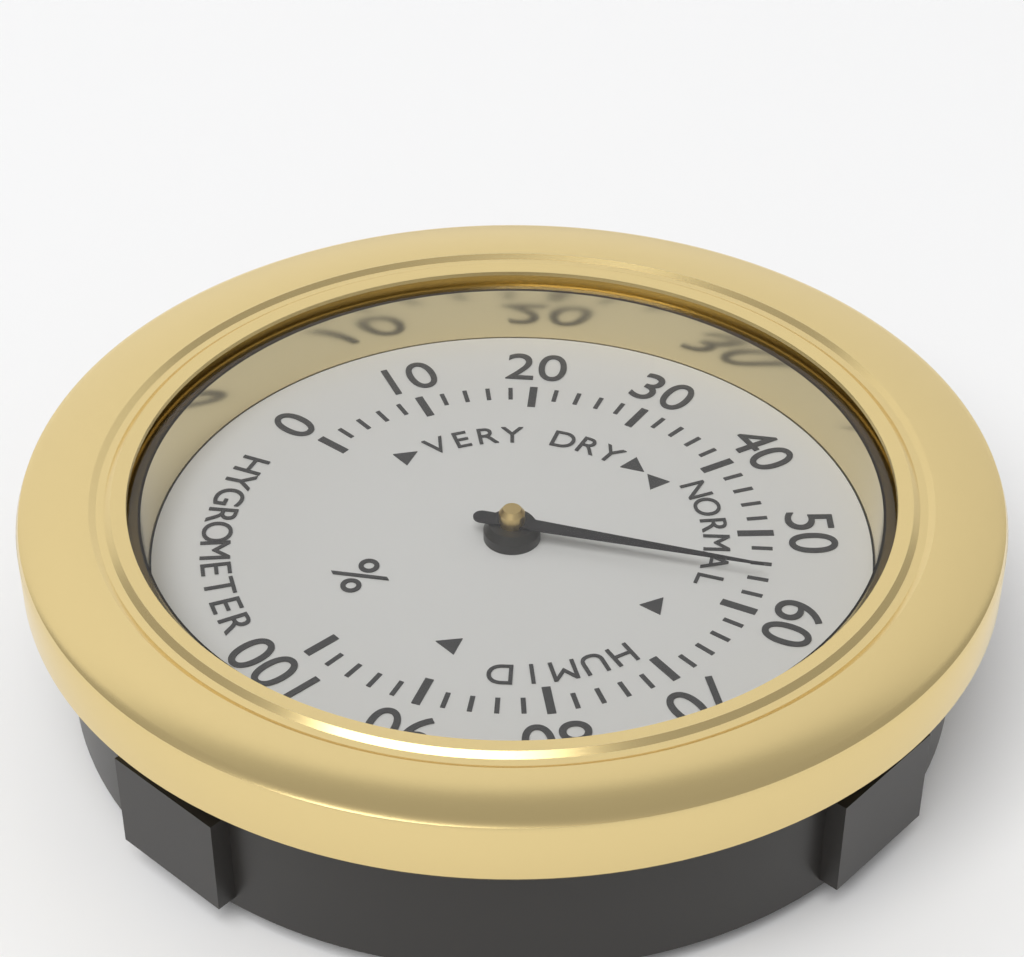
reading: 56 %
